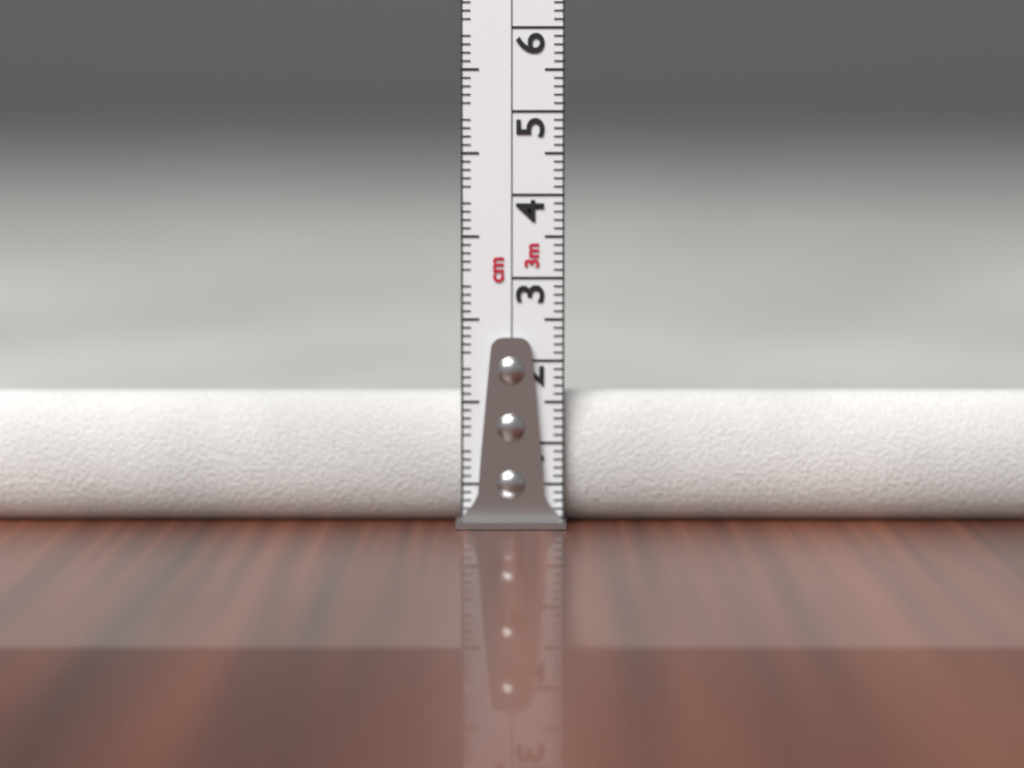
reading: 1.6 cm
